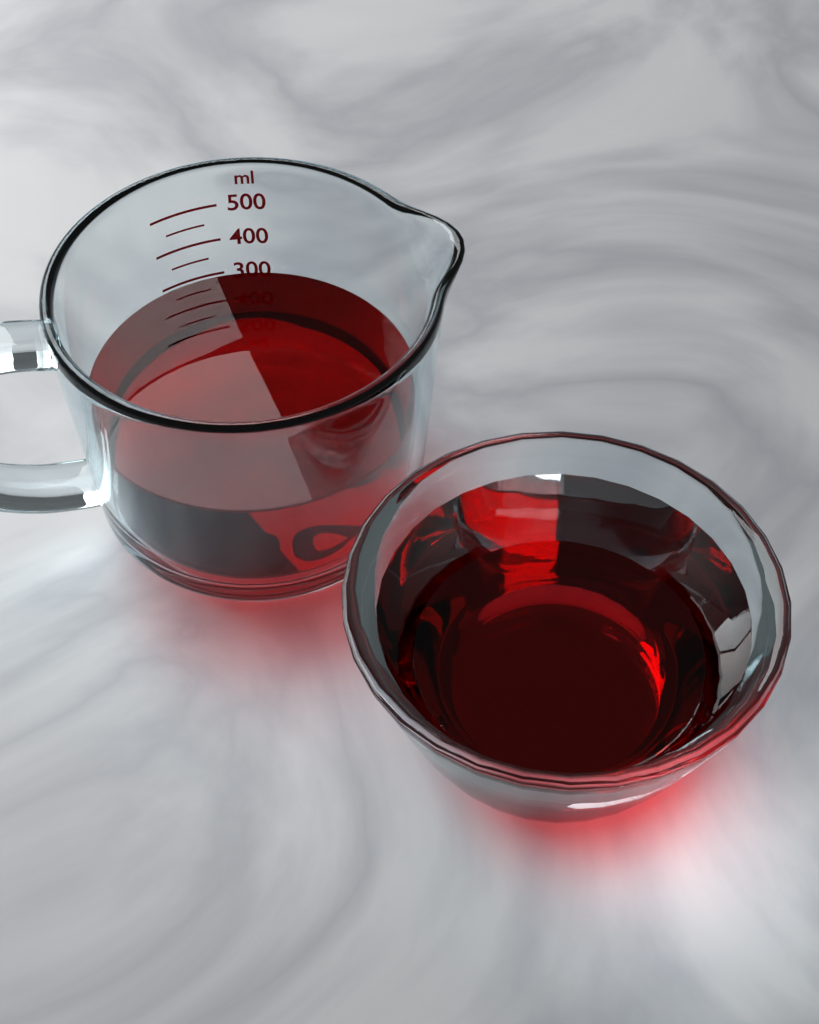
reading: 300 ml
